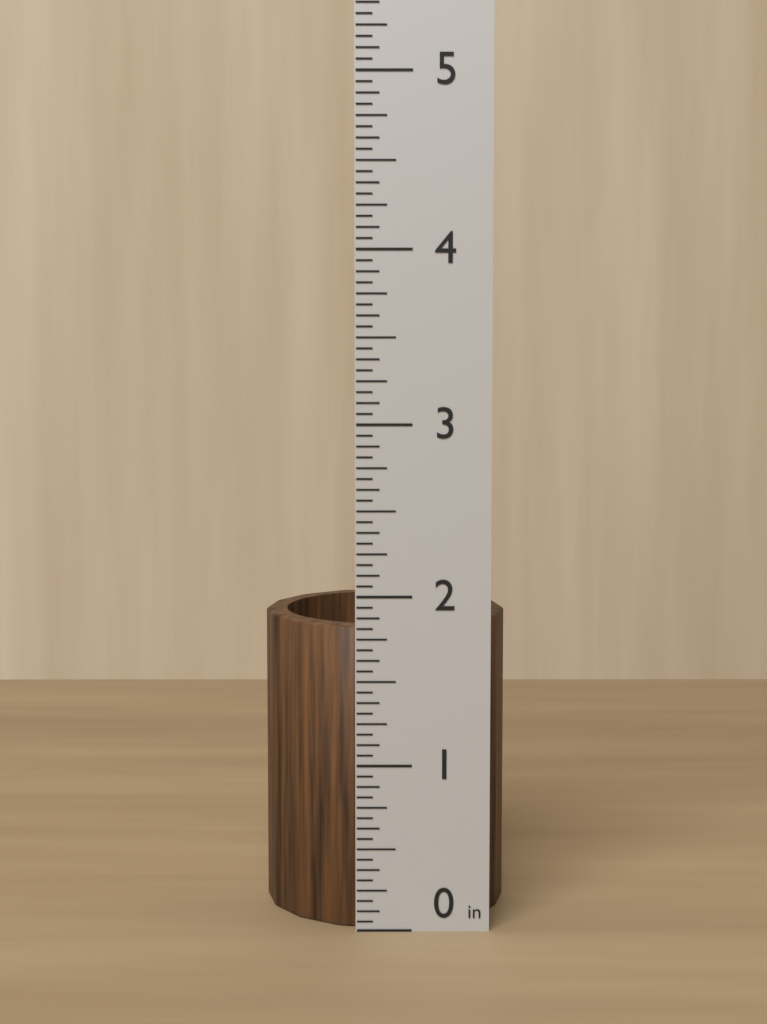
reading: 1.8125 in
